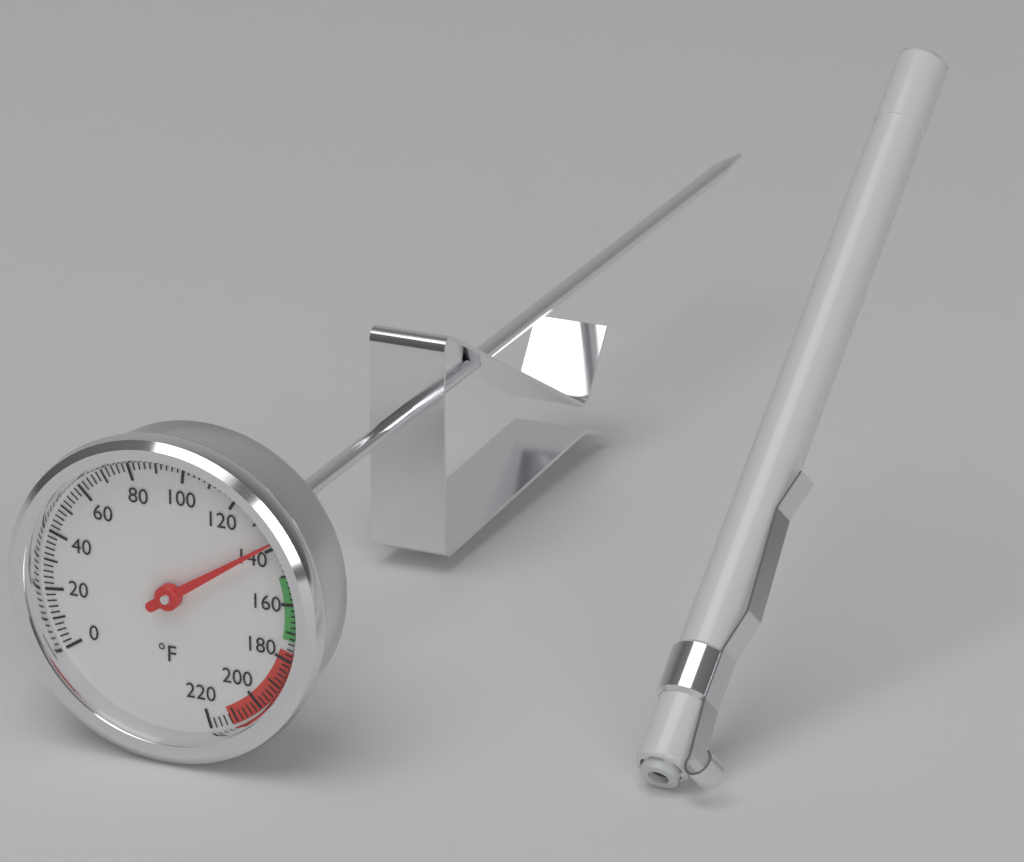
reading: 138 °F
